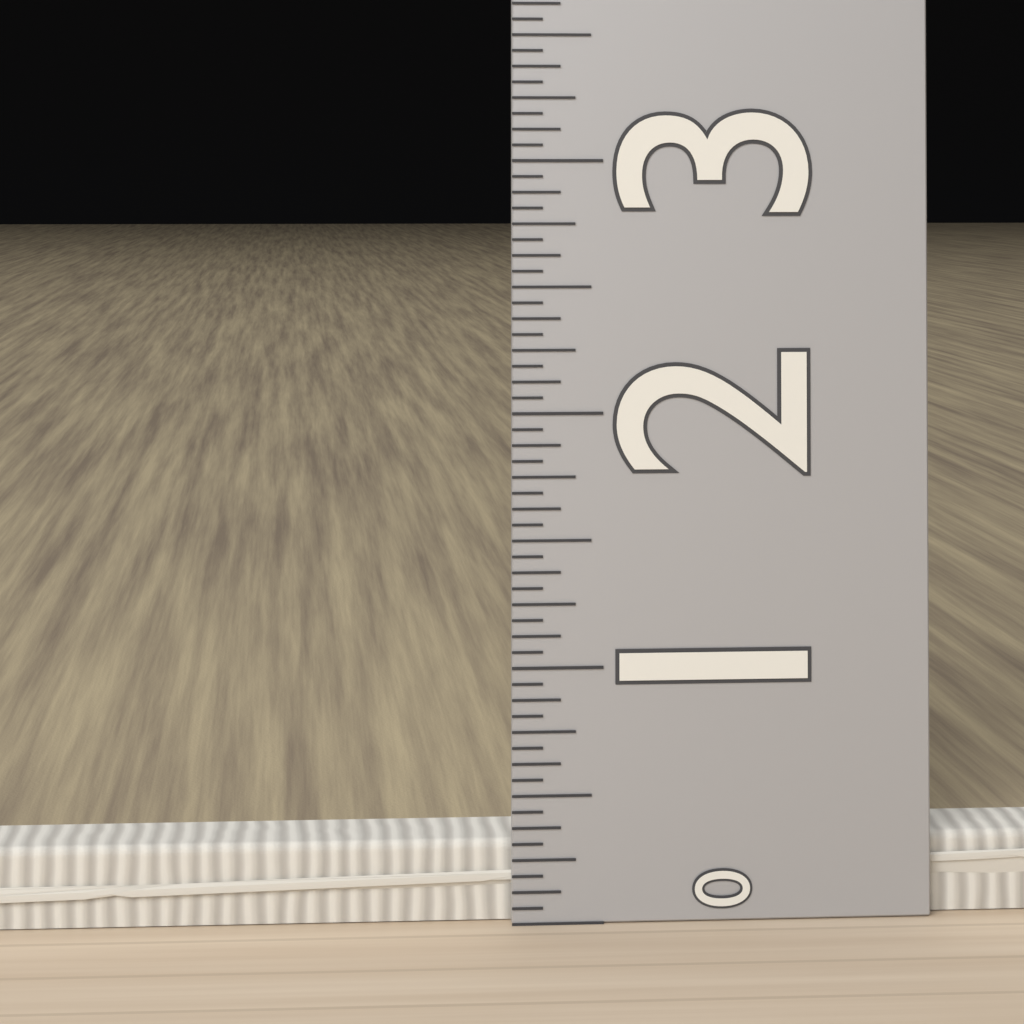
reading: 0.3125 (no unit)
